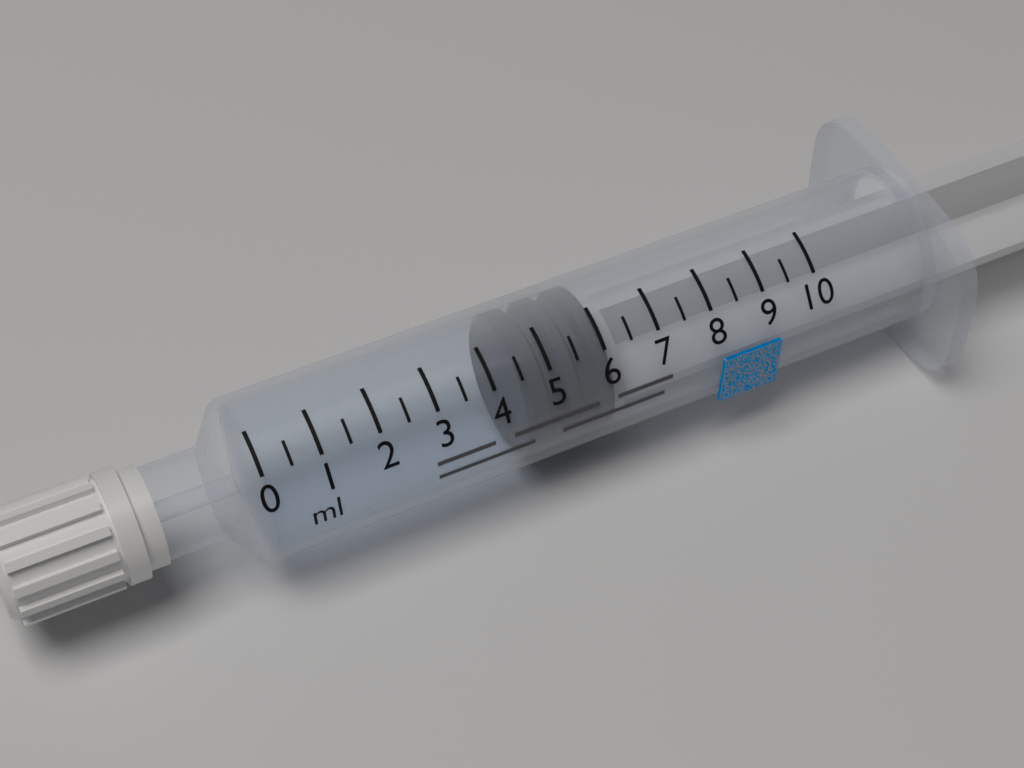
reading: 4.5 ml
